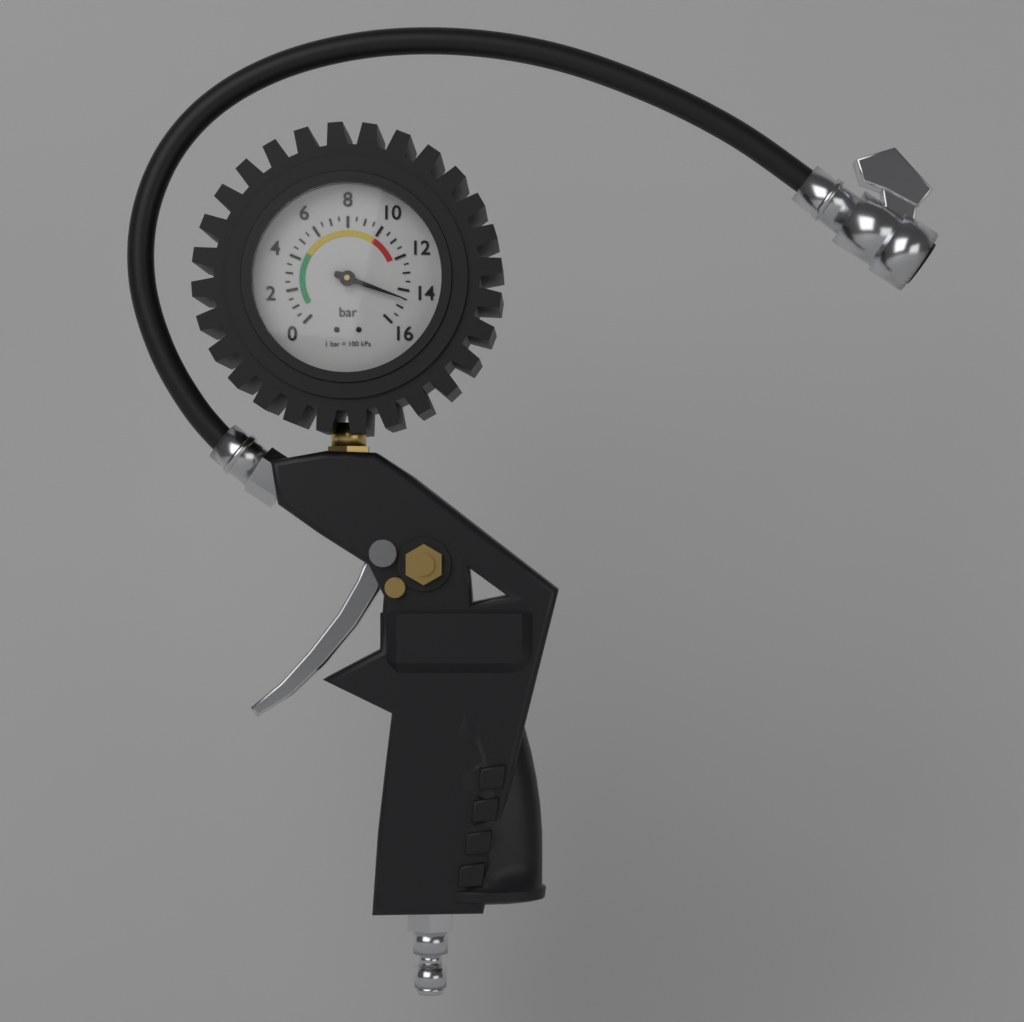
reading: 14.5 bar
